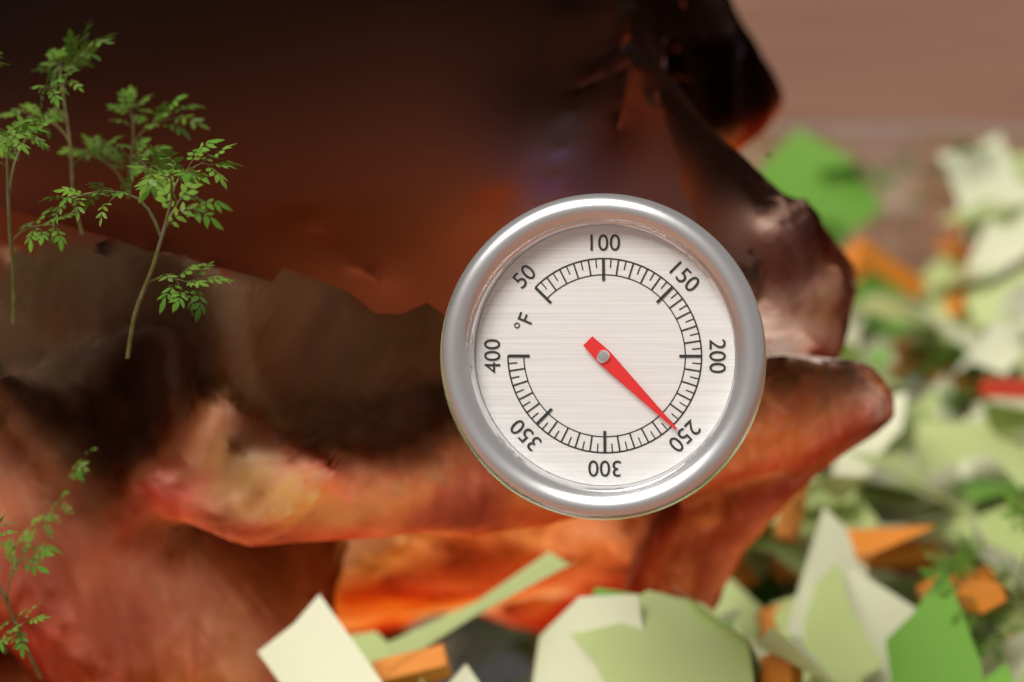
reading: 250 °F
